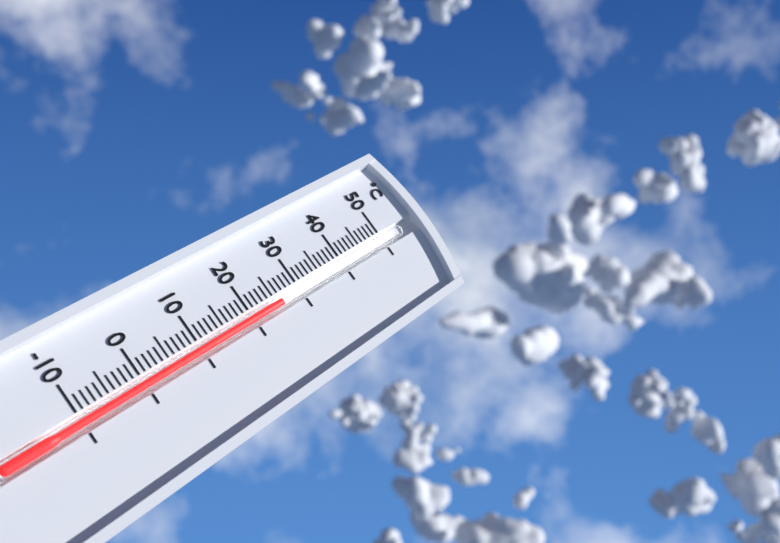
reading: 26 °C
